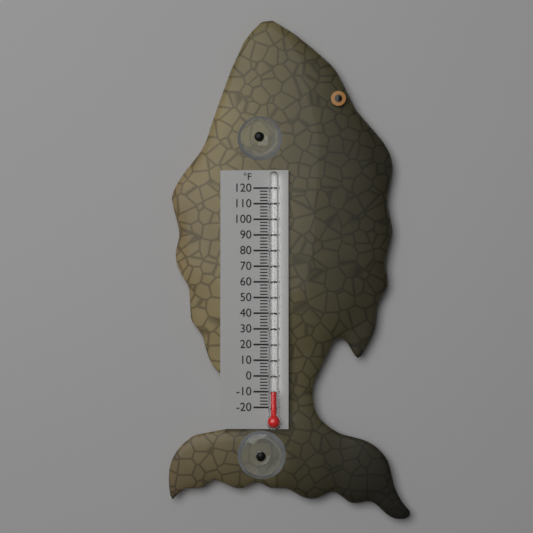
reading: -10 °F
